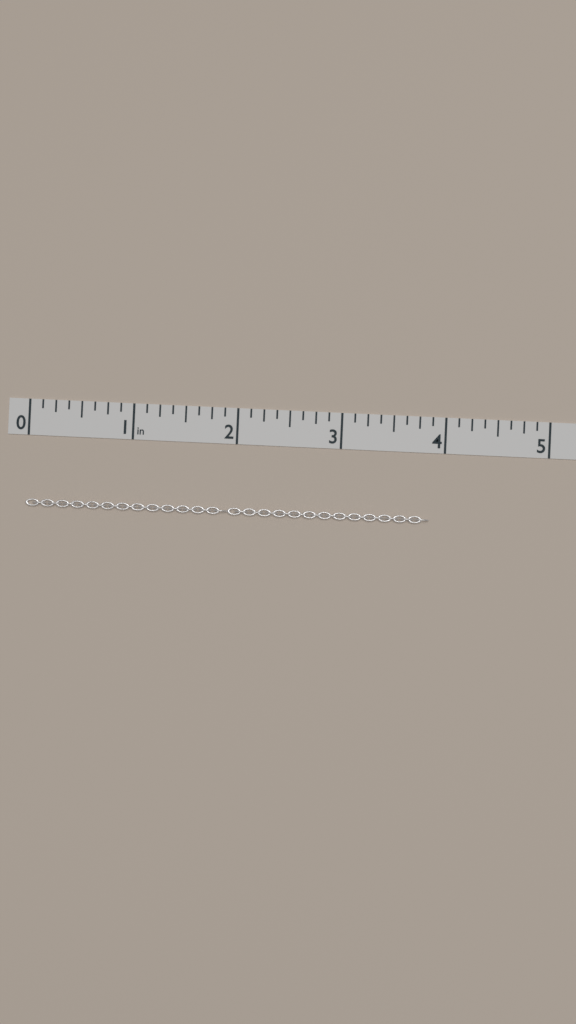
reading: 3.875 in
